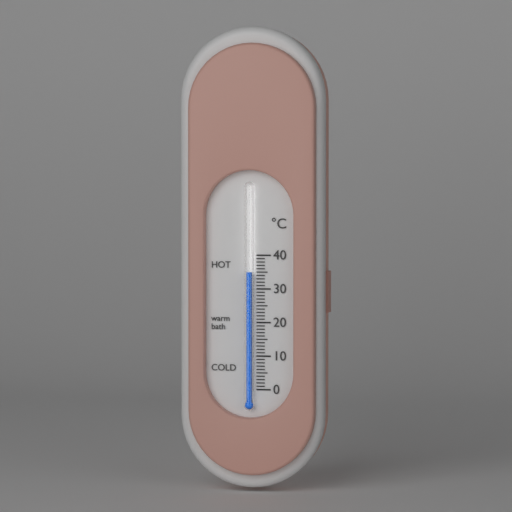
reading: 35 °C
